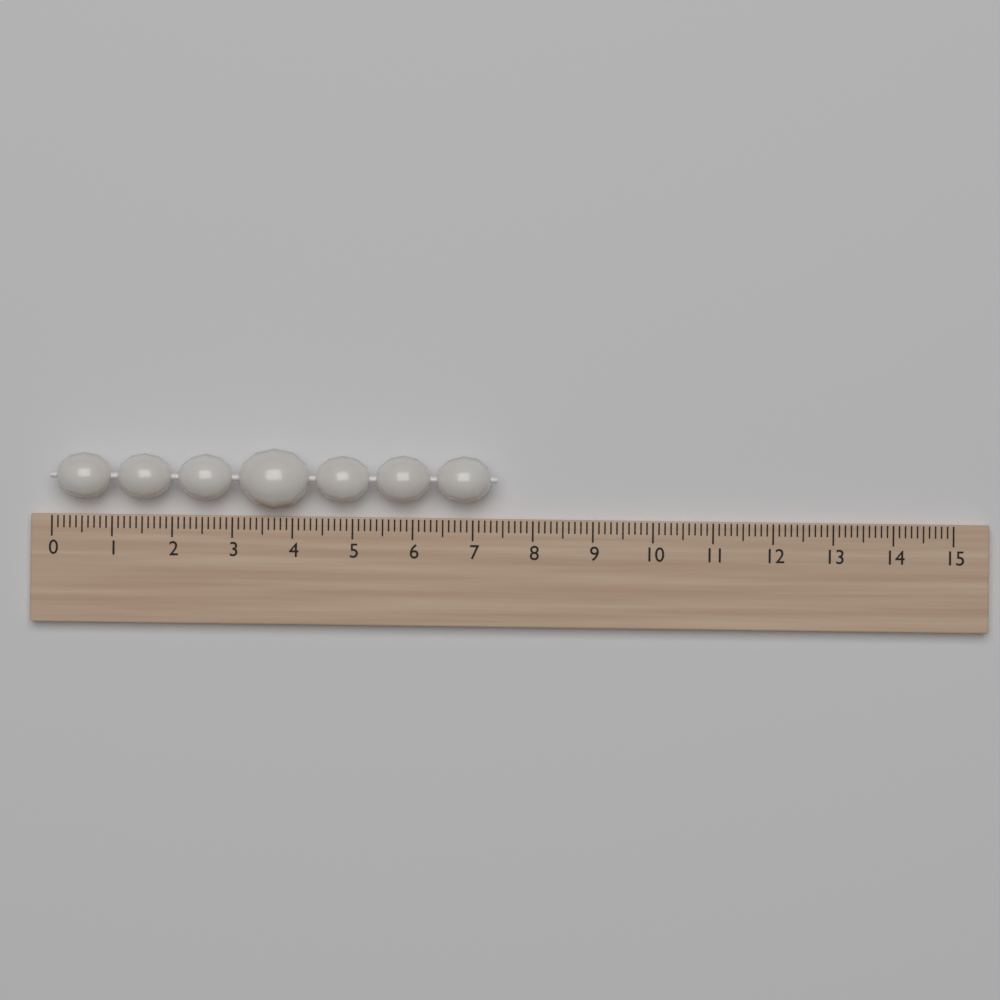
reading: 7.4 (no unit)
